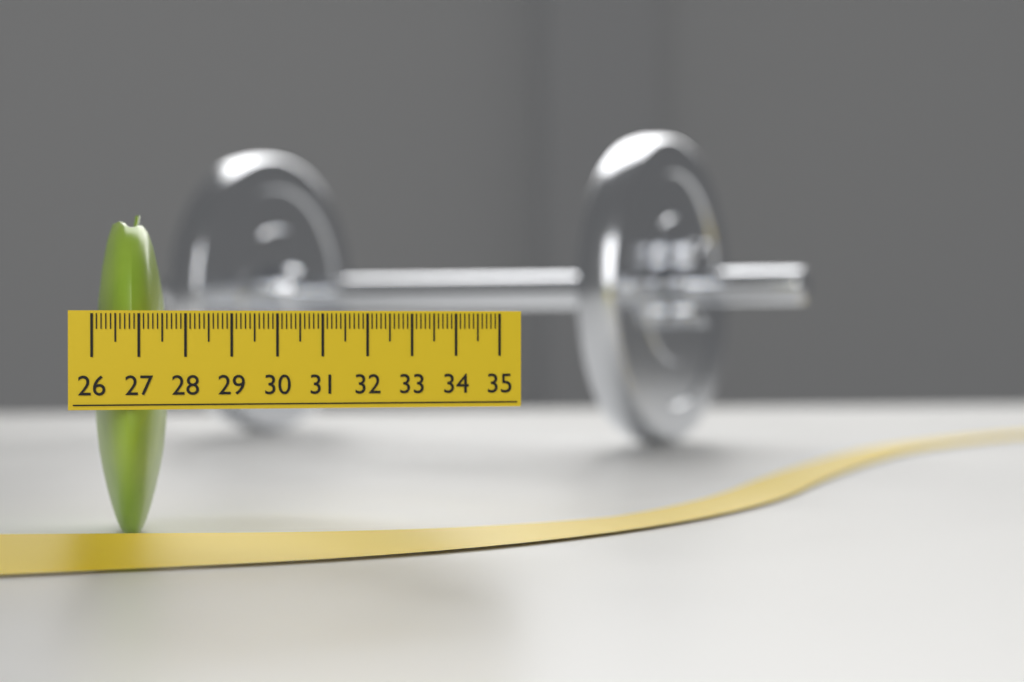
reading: 27.7 (no unit)
